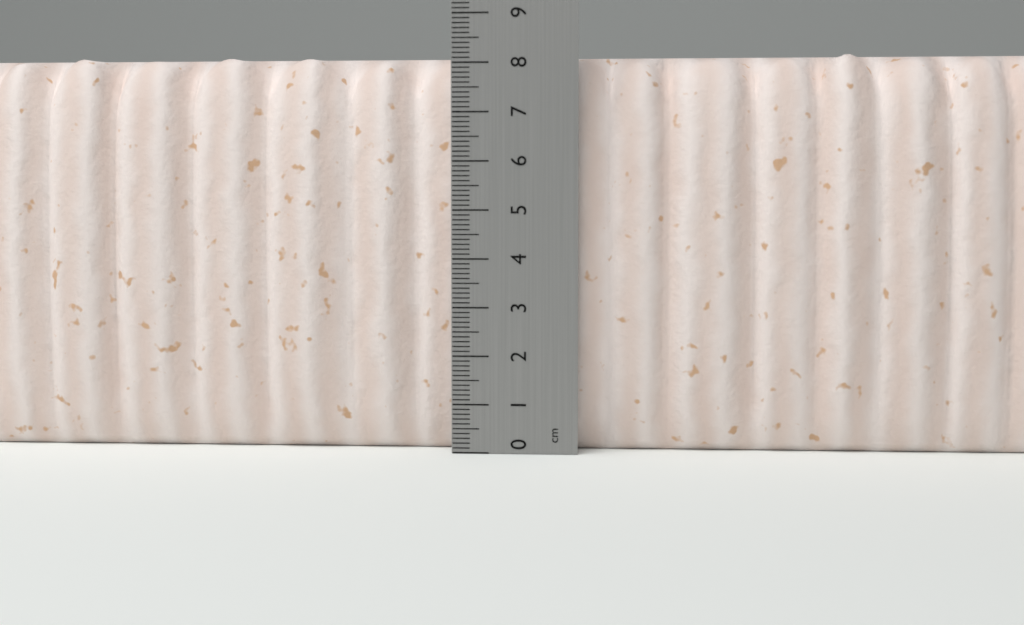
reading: 8.2 cm
